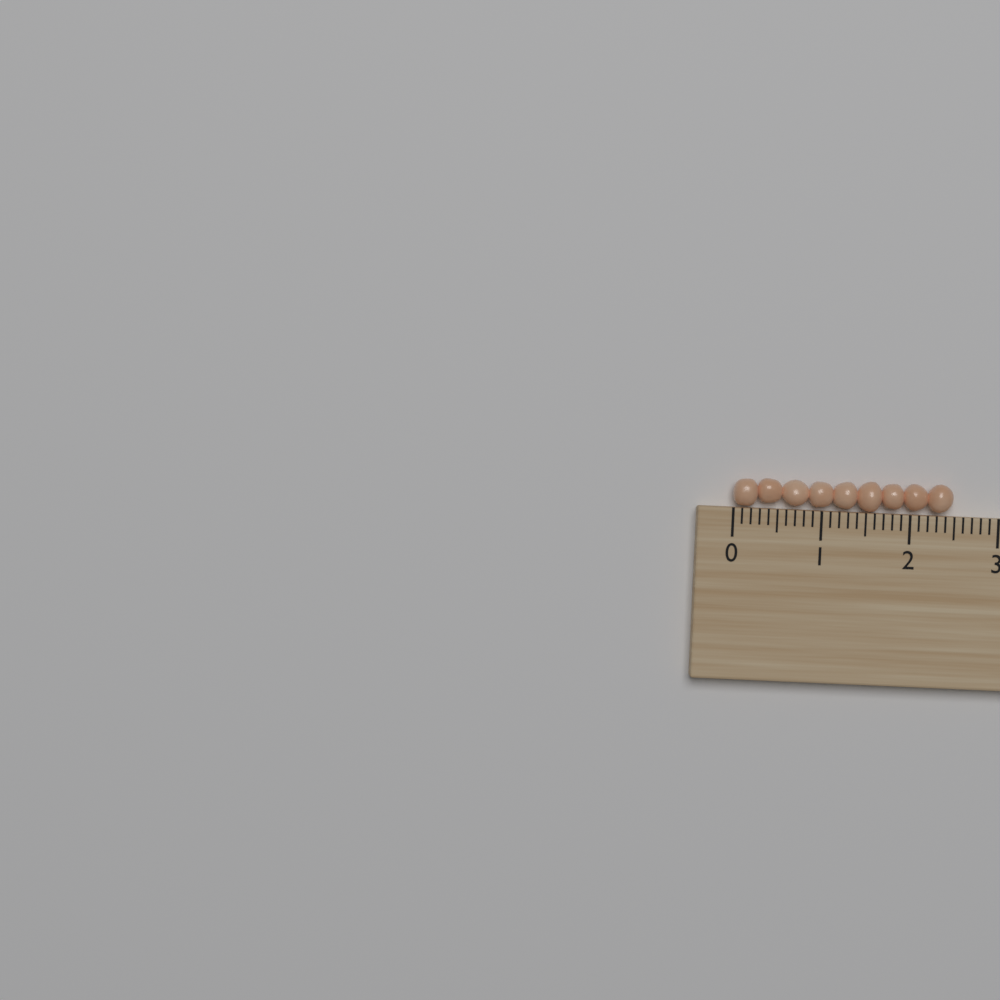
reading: 2.5 (no unit)
